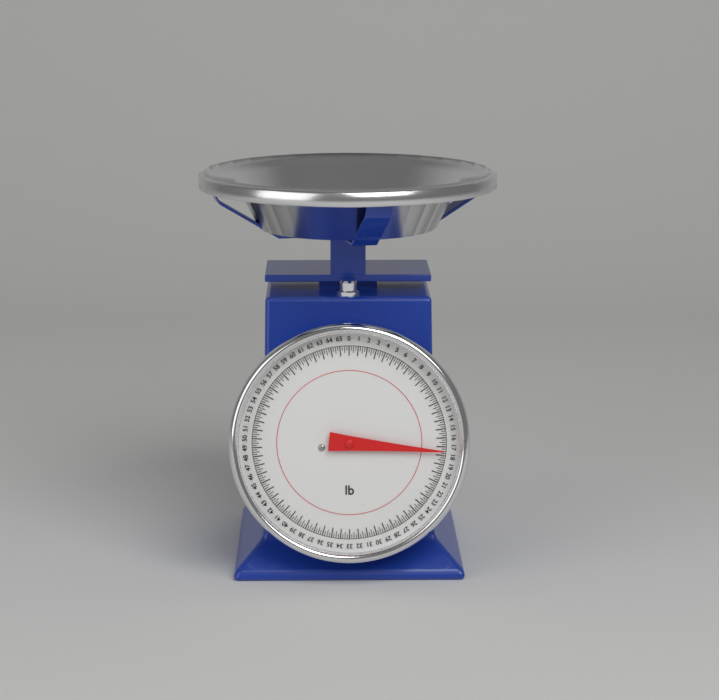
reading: 17.50 lb
